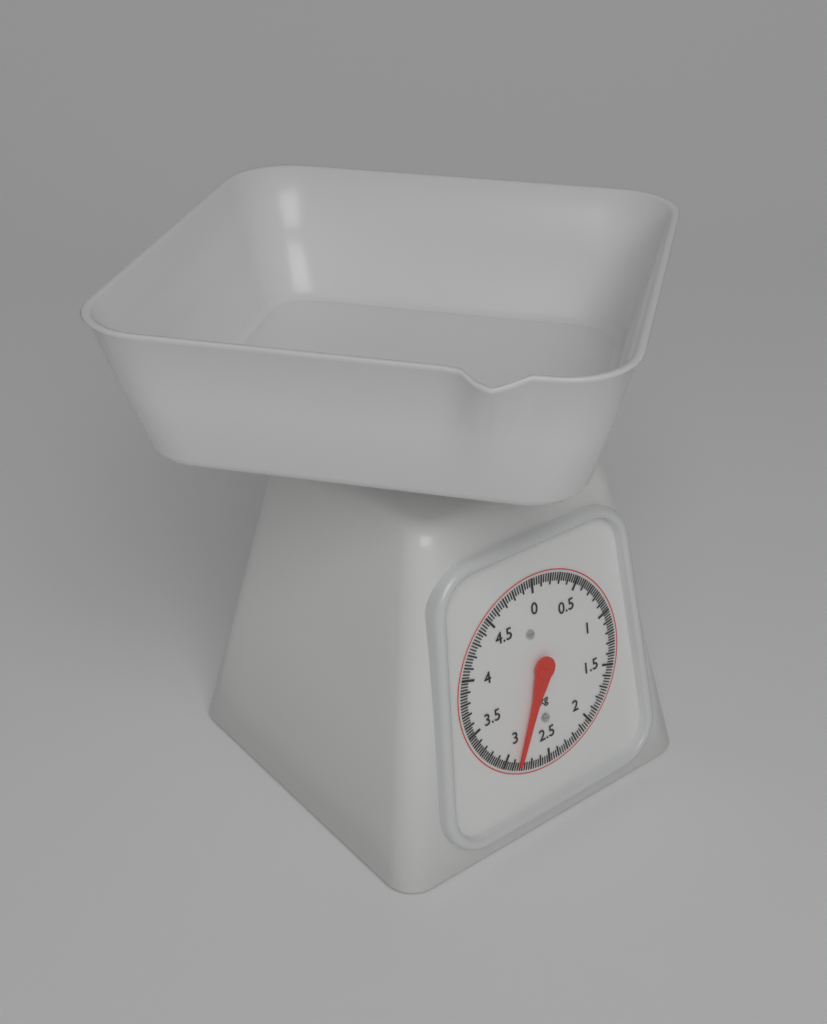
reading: 2.850 kg
